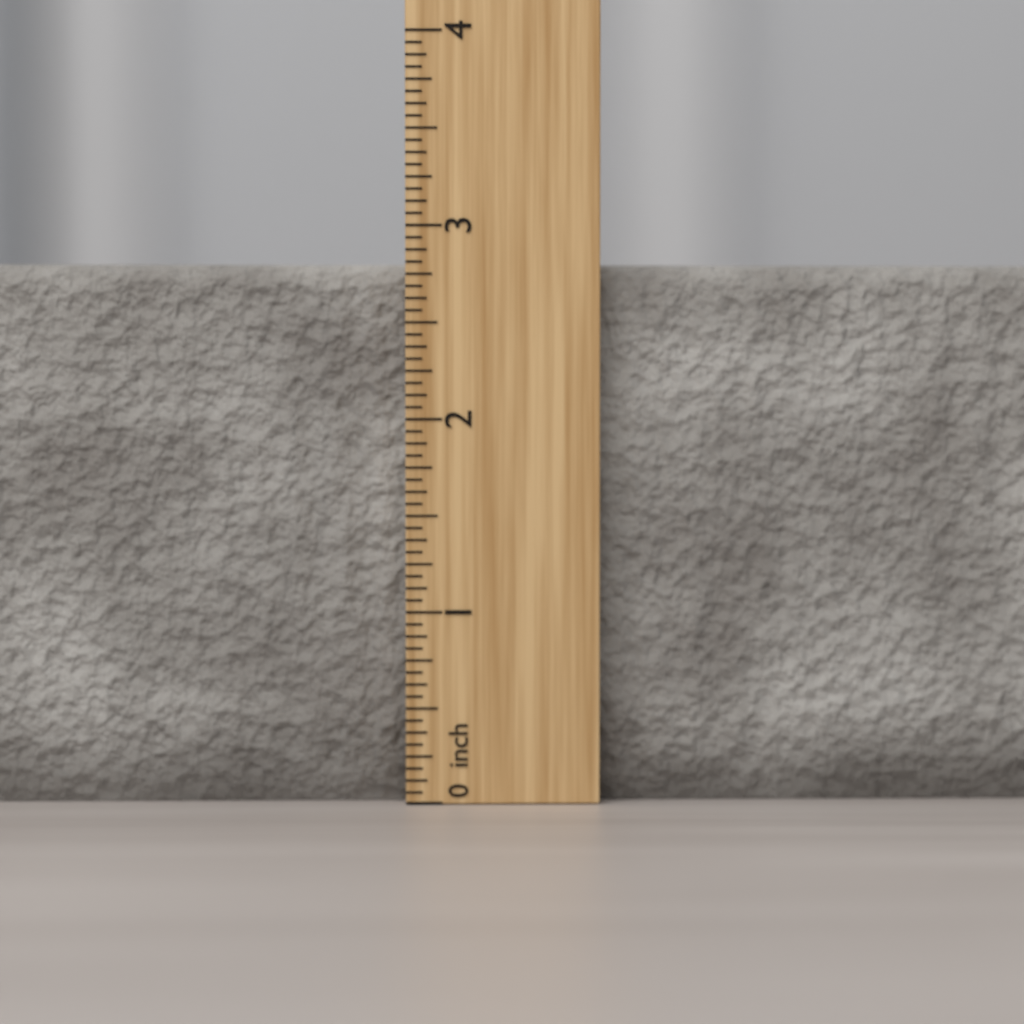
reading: 2.8125 inch
